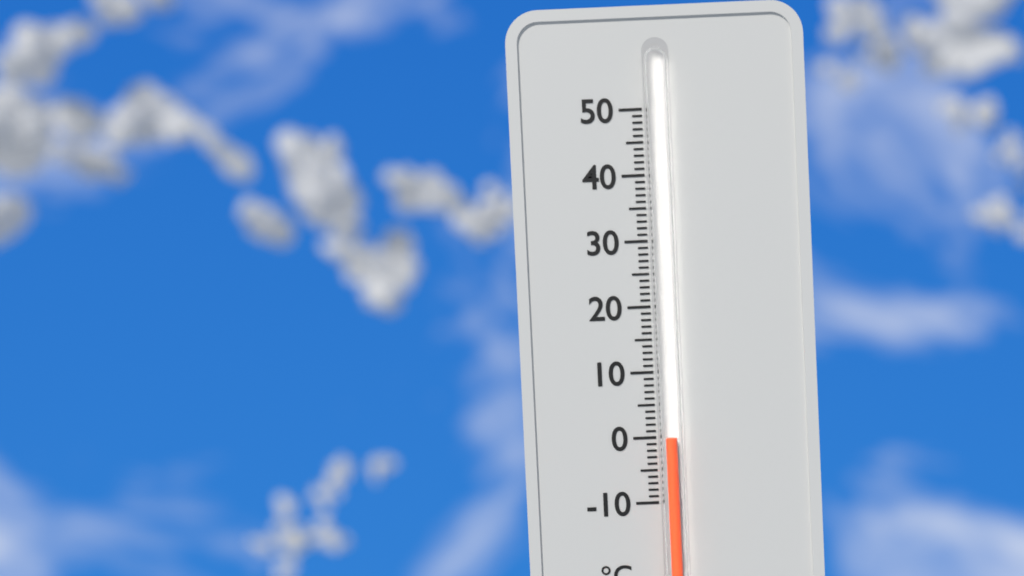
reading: 0 °C
